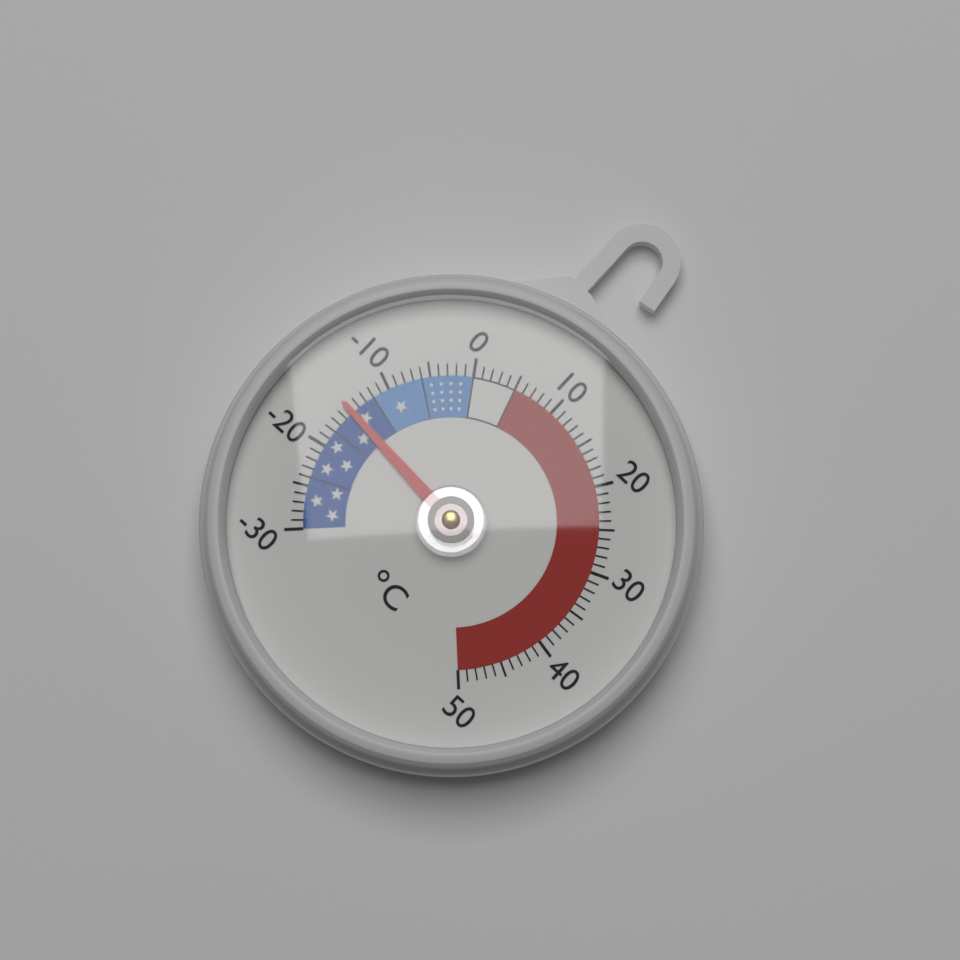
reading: -15 °C
